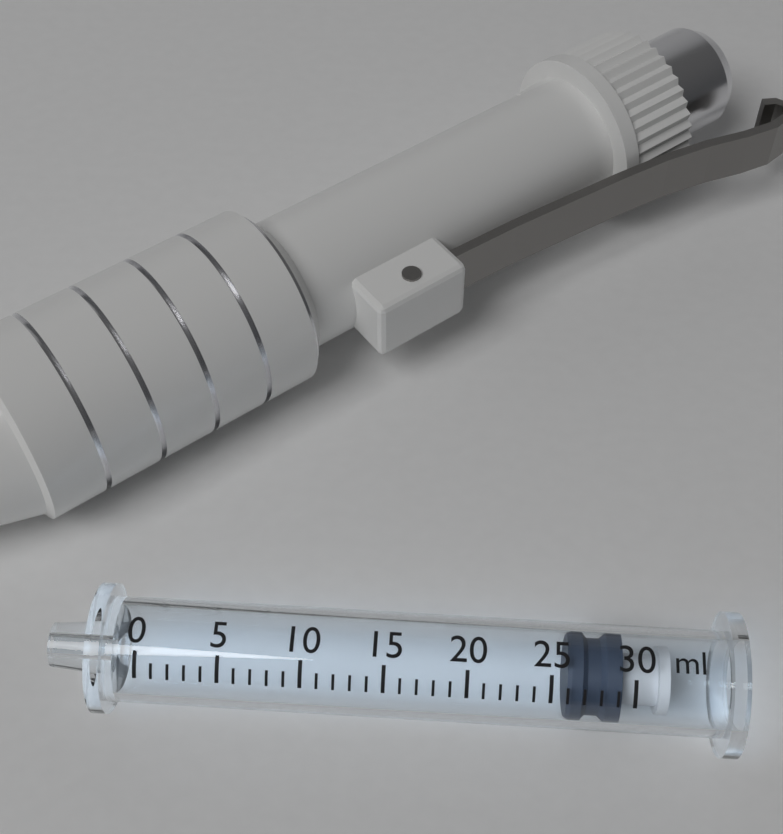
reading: 26 ml
